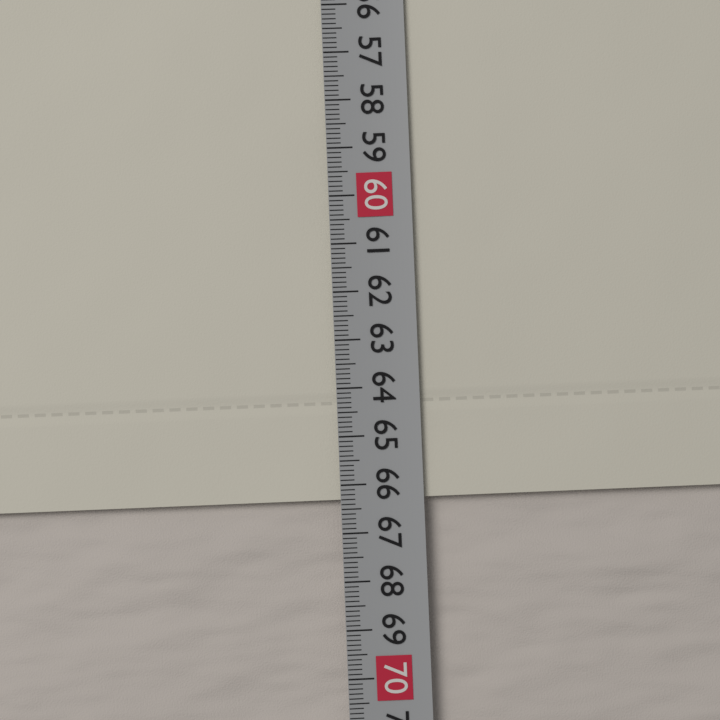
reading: 66.3 cm
